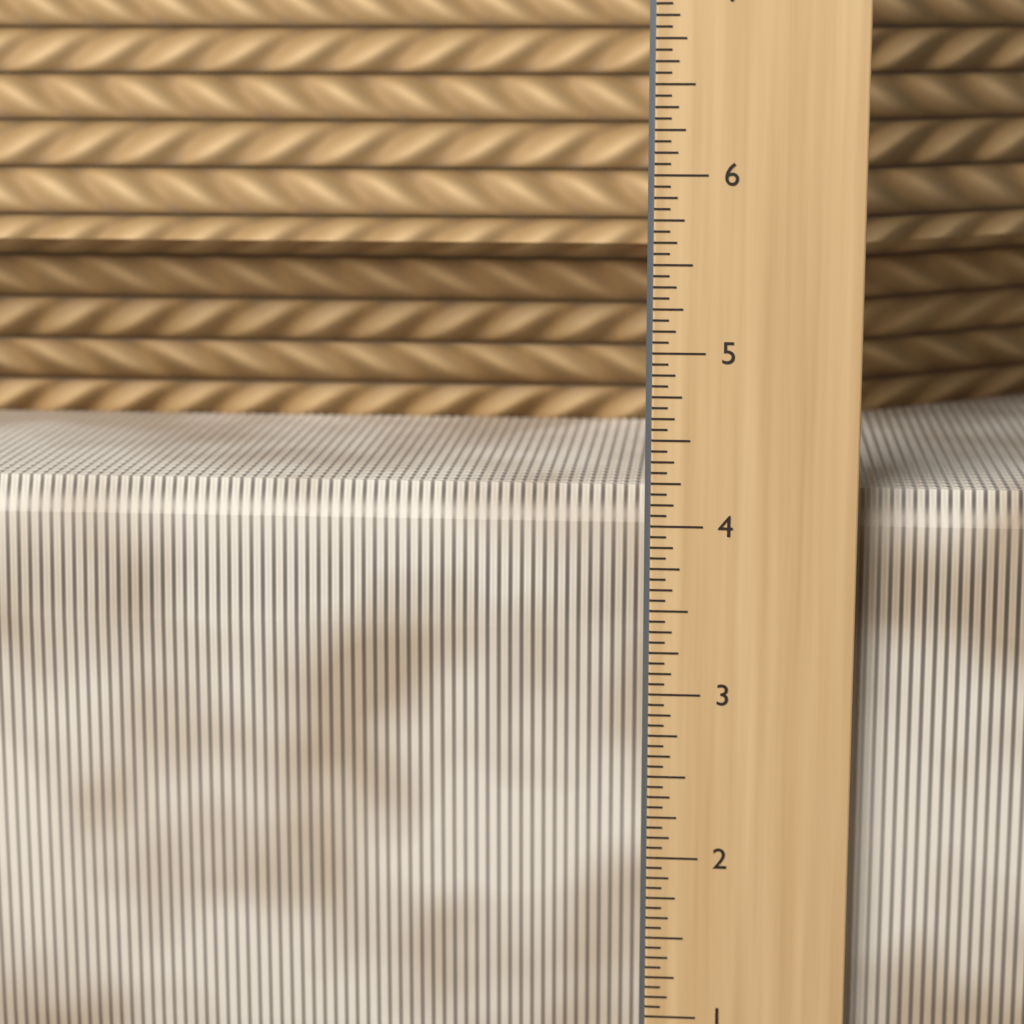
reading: 4.1875 in
